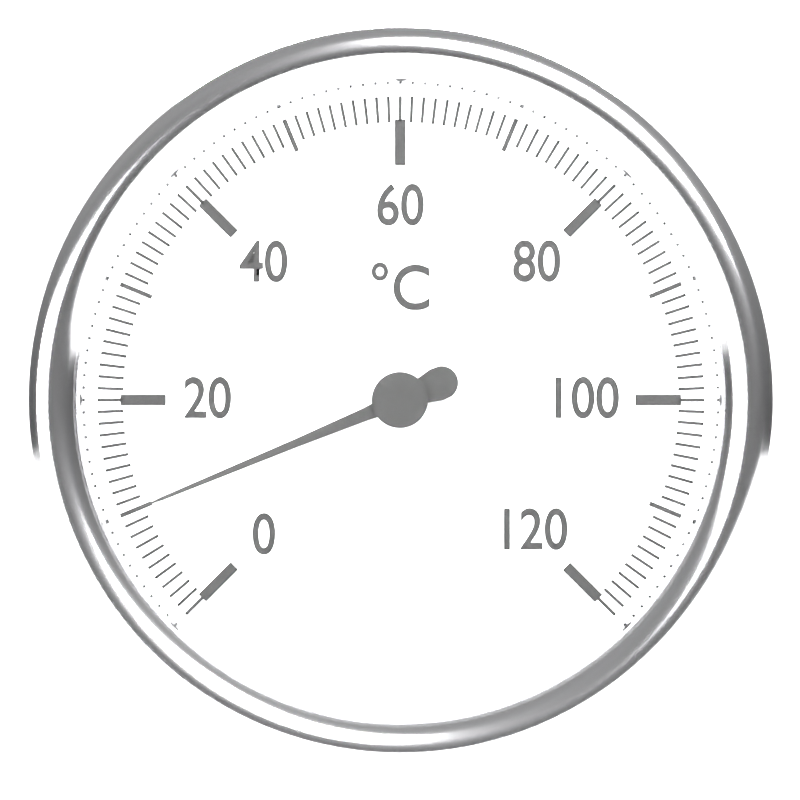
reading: 10 °C
